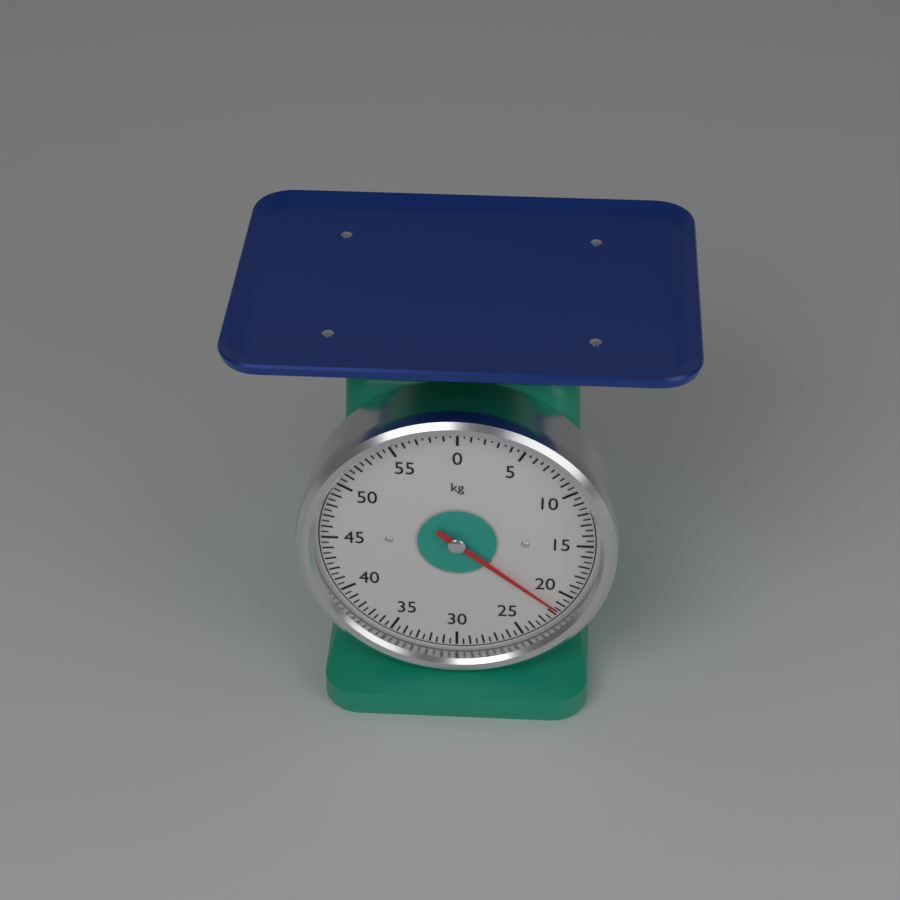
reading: 21.5 kg
